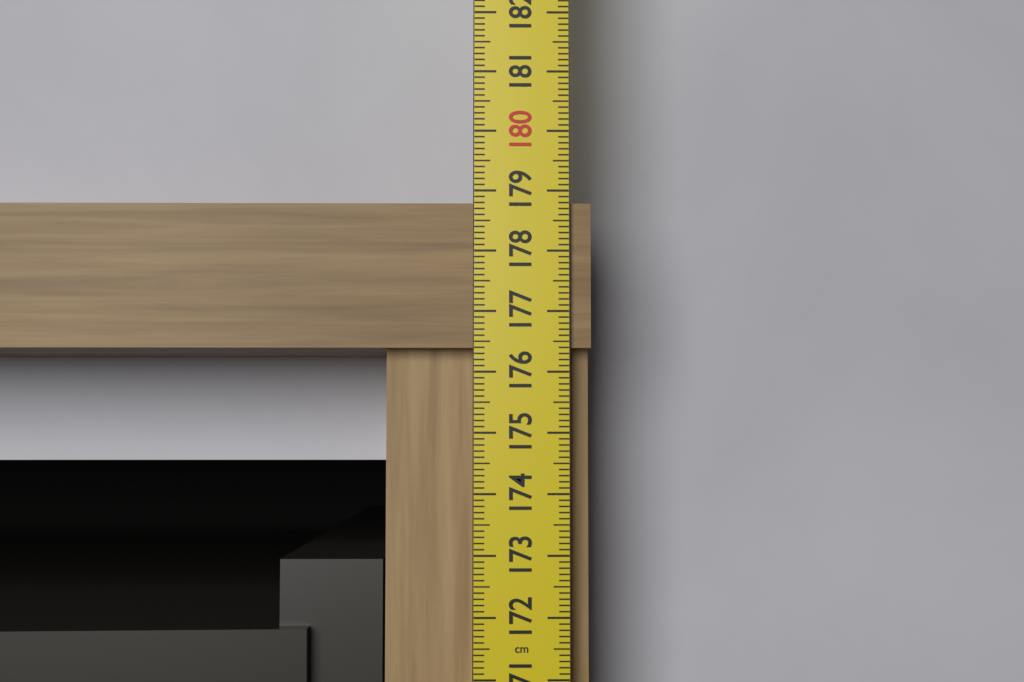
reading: 178.8 cm
